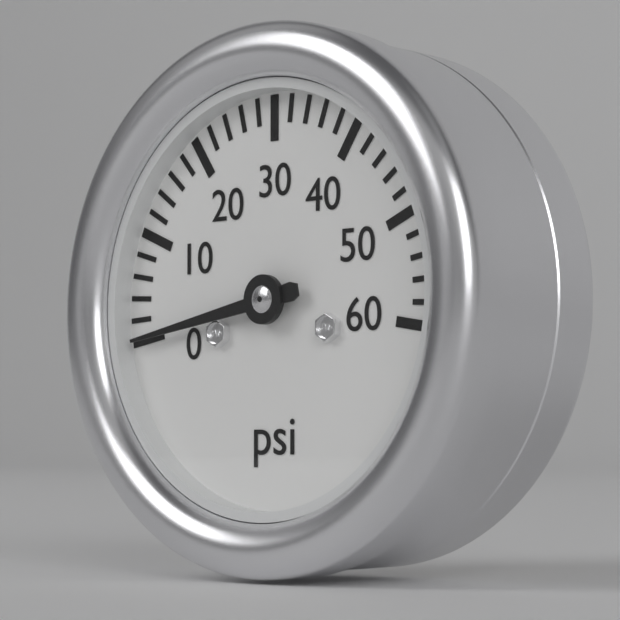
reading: 0 psi
